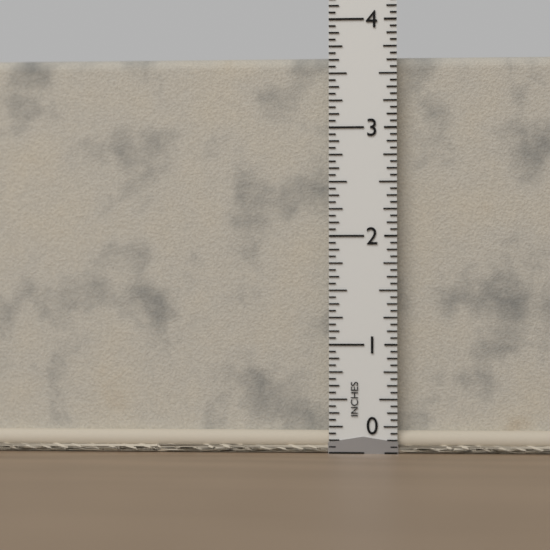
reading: 3.6875 in
